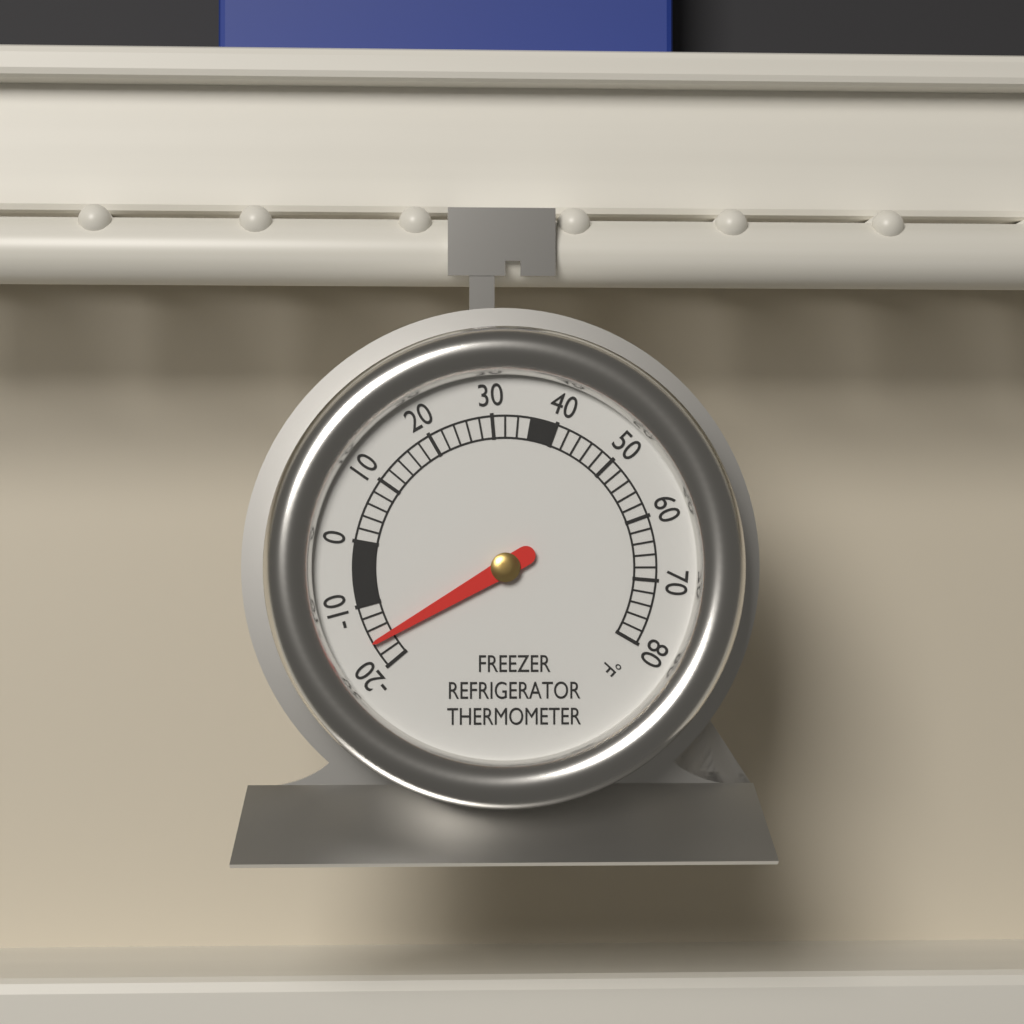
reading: -16 °F
